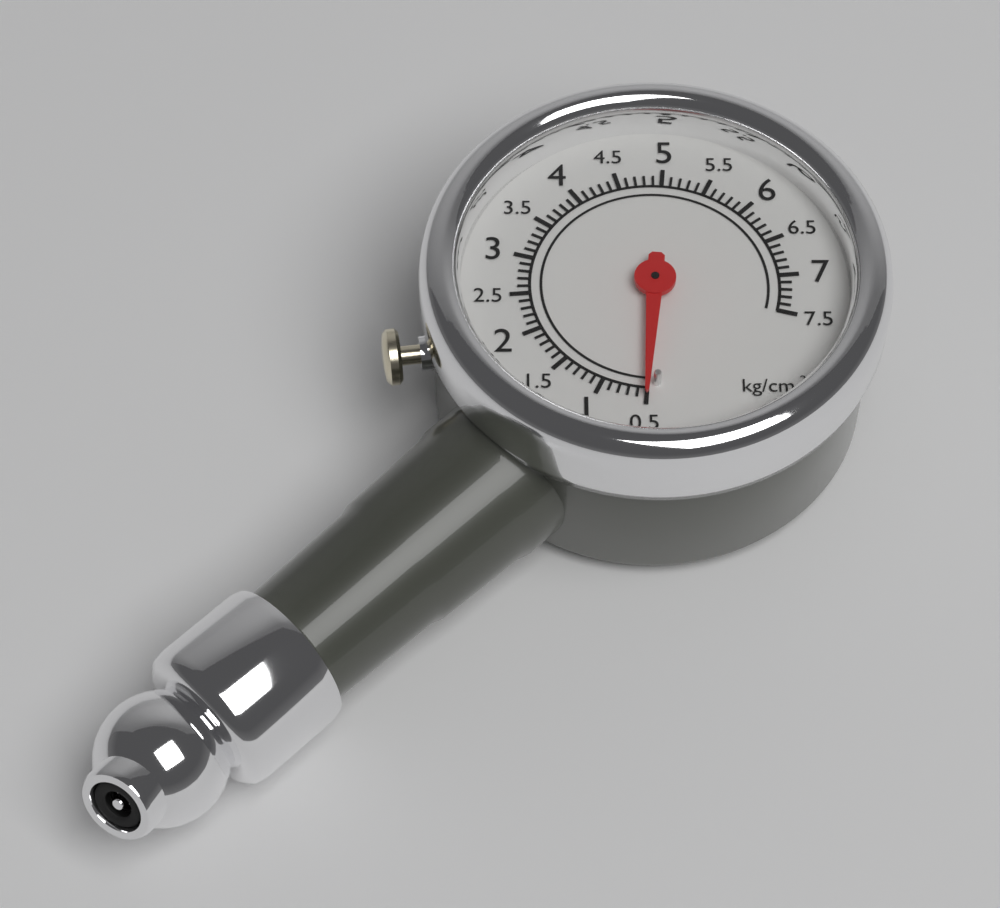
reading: 0.5 kg/cm²
